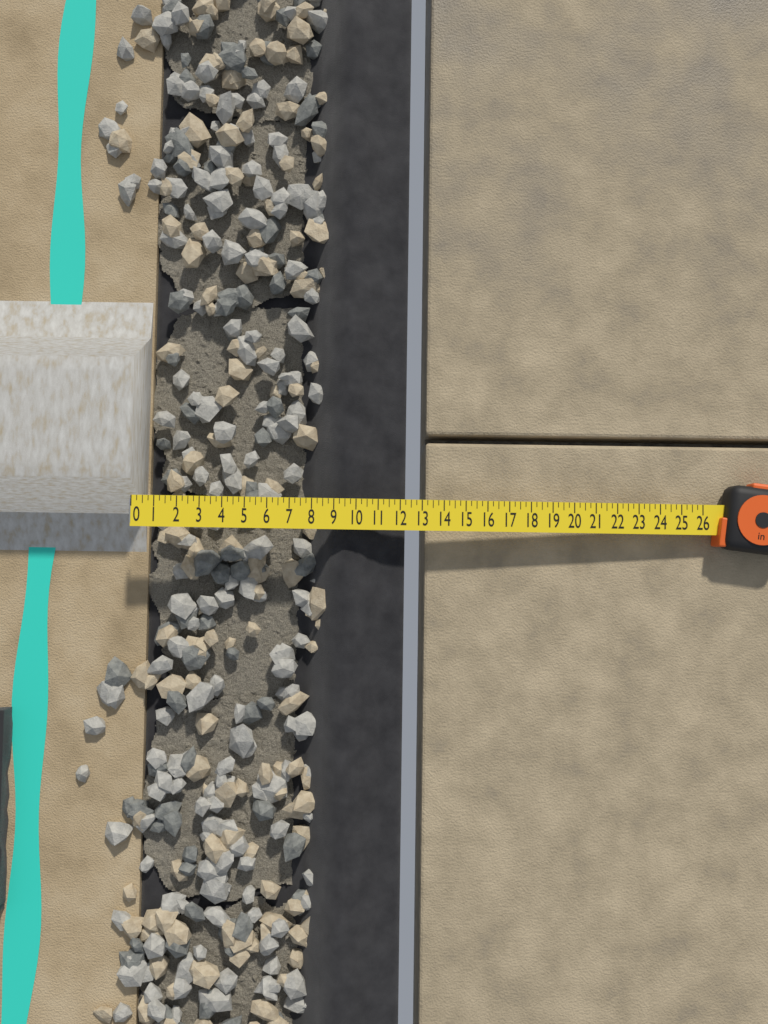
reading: 12.25 in
